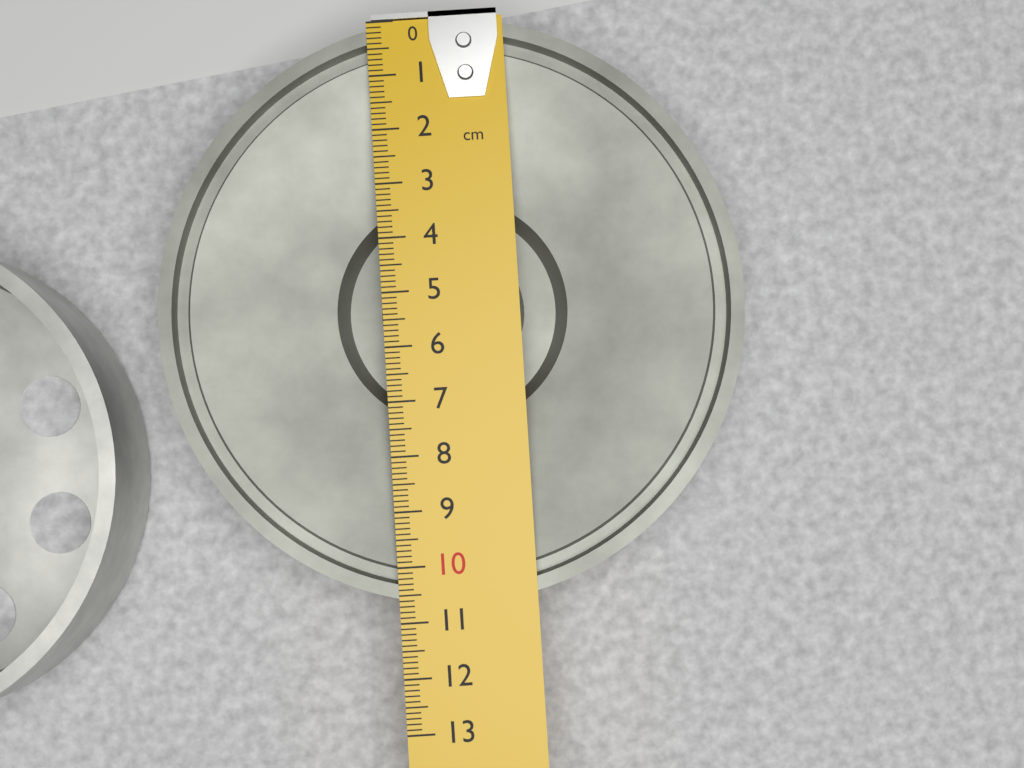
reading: 10.7 cm
